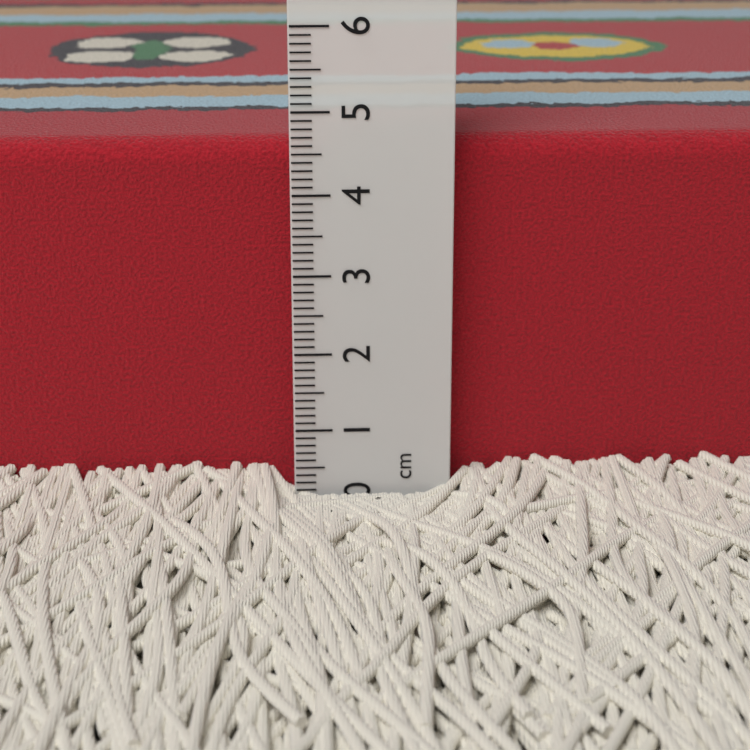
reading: 4.6 cm
